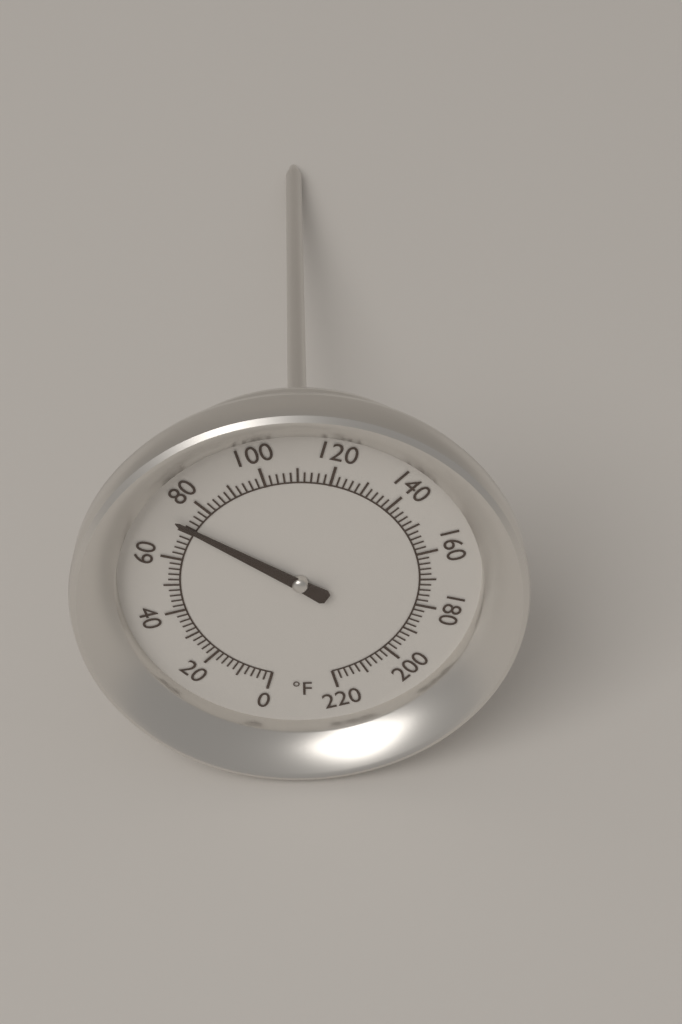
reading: 72 °F
